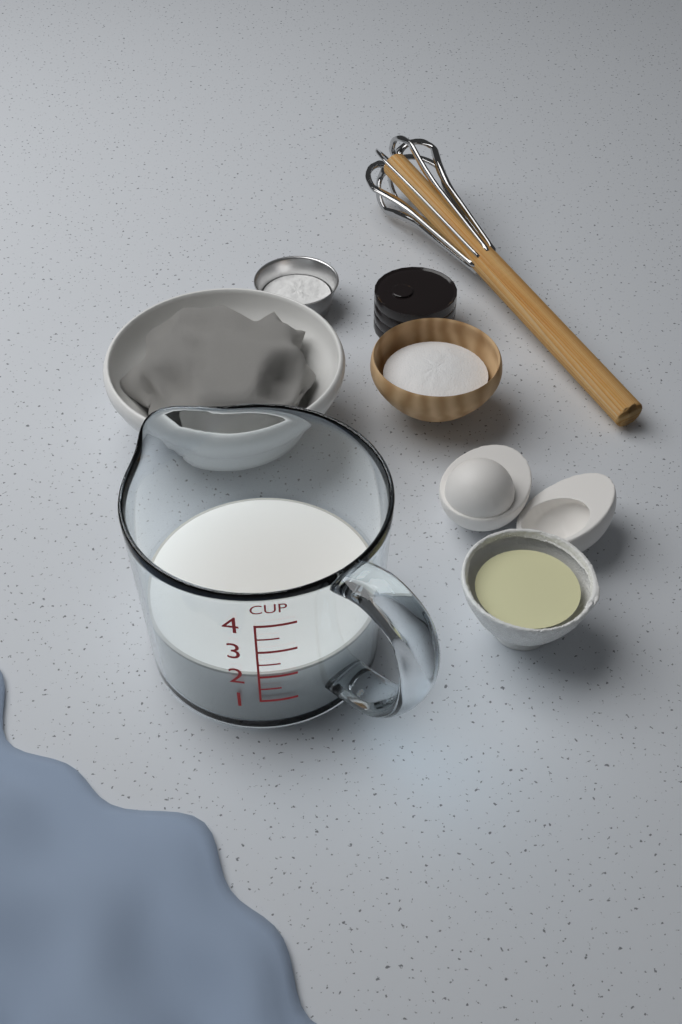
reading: 2.0 cup
